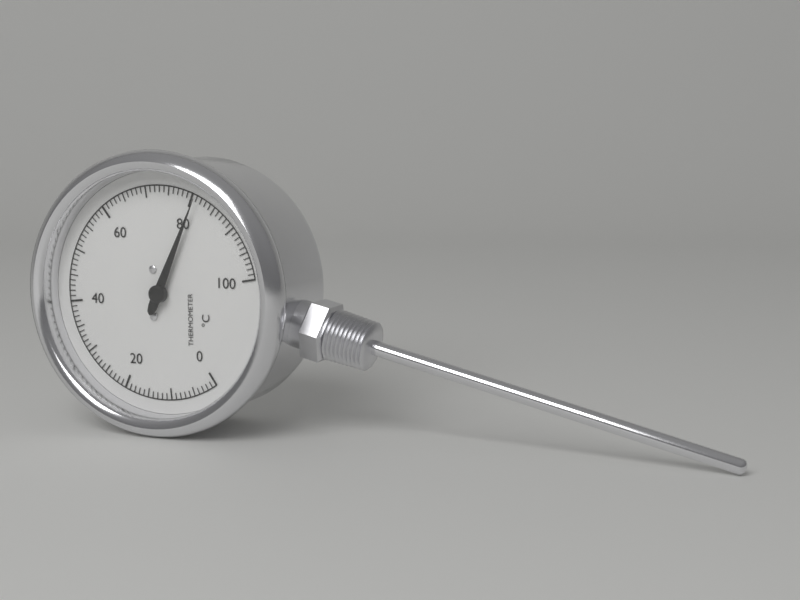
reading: 81 °C
